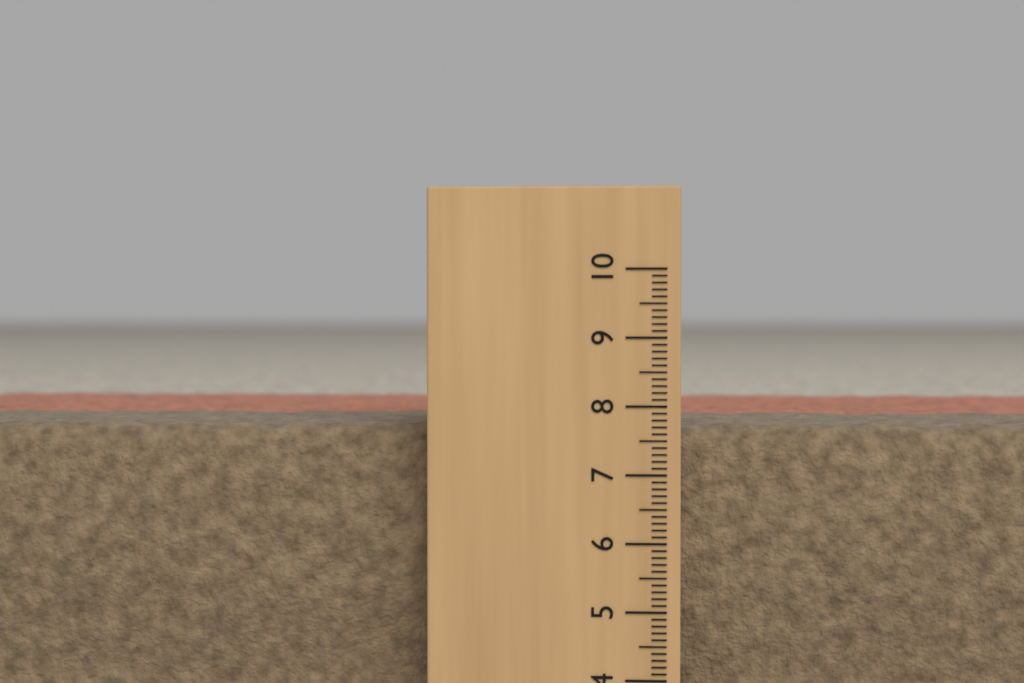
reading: 7.7 (no unit)
